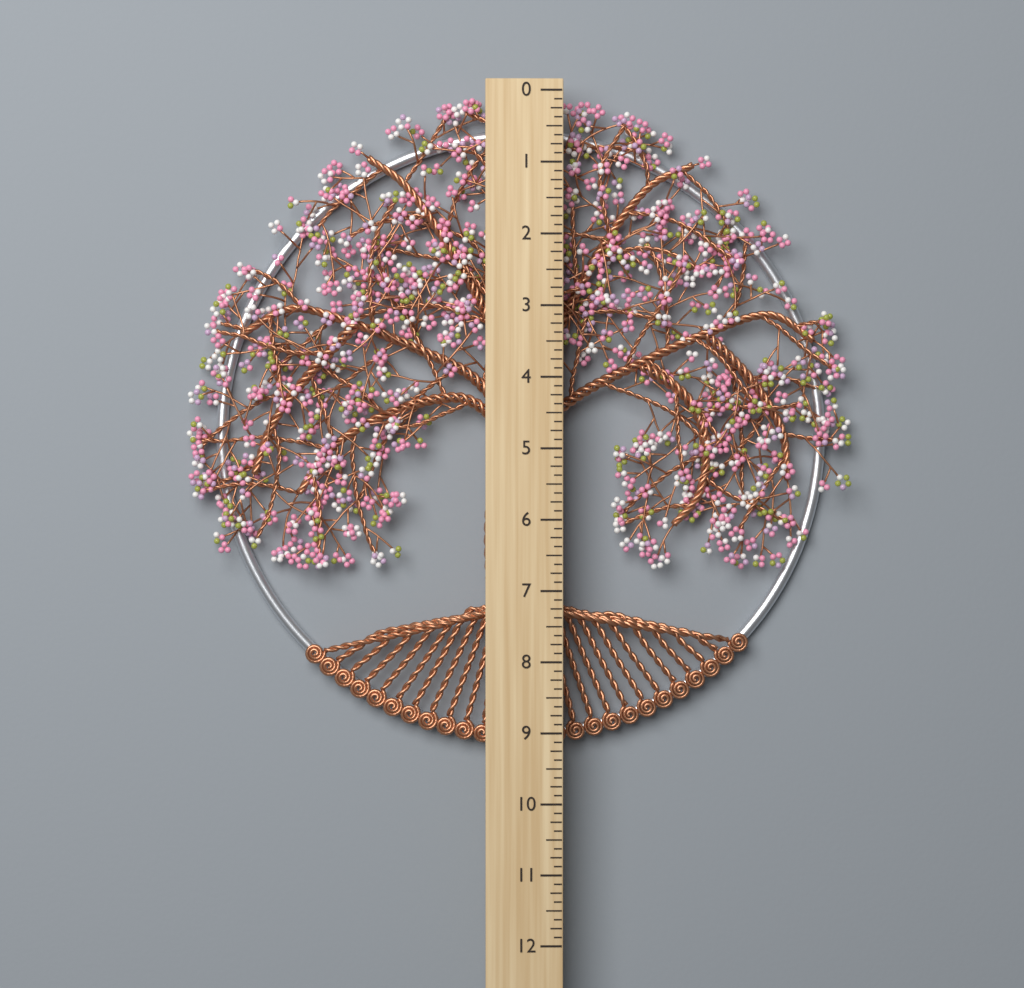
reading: 9.250 (no unit)
